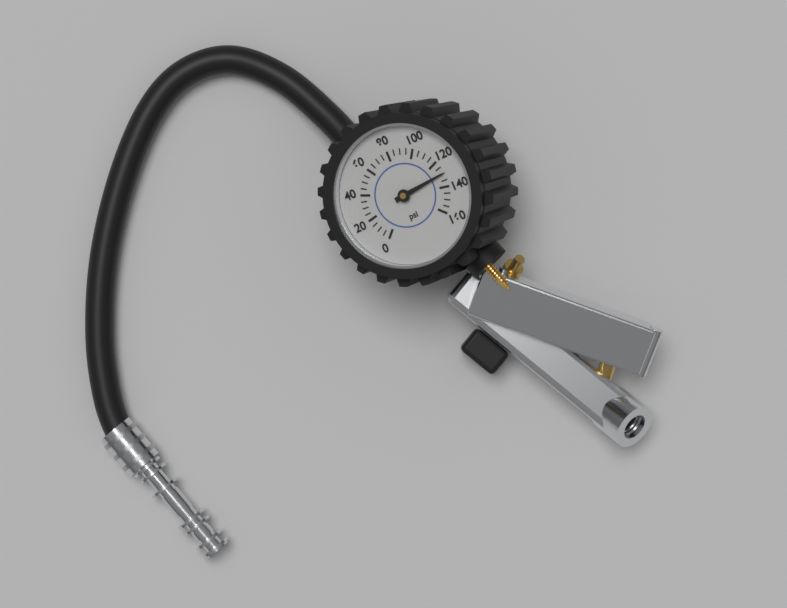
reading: 130 psi
